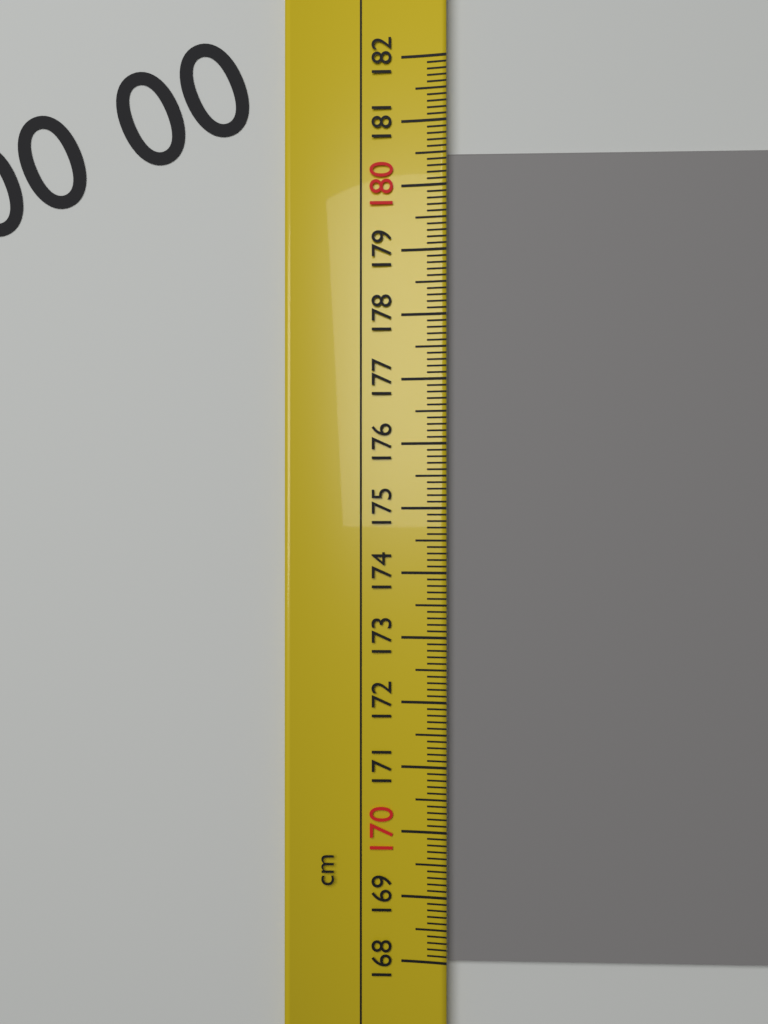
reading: 180.5 cm
